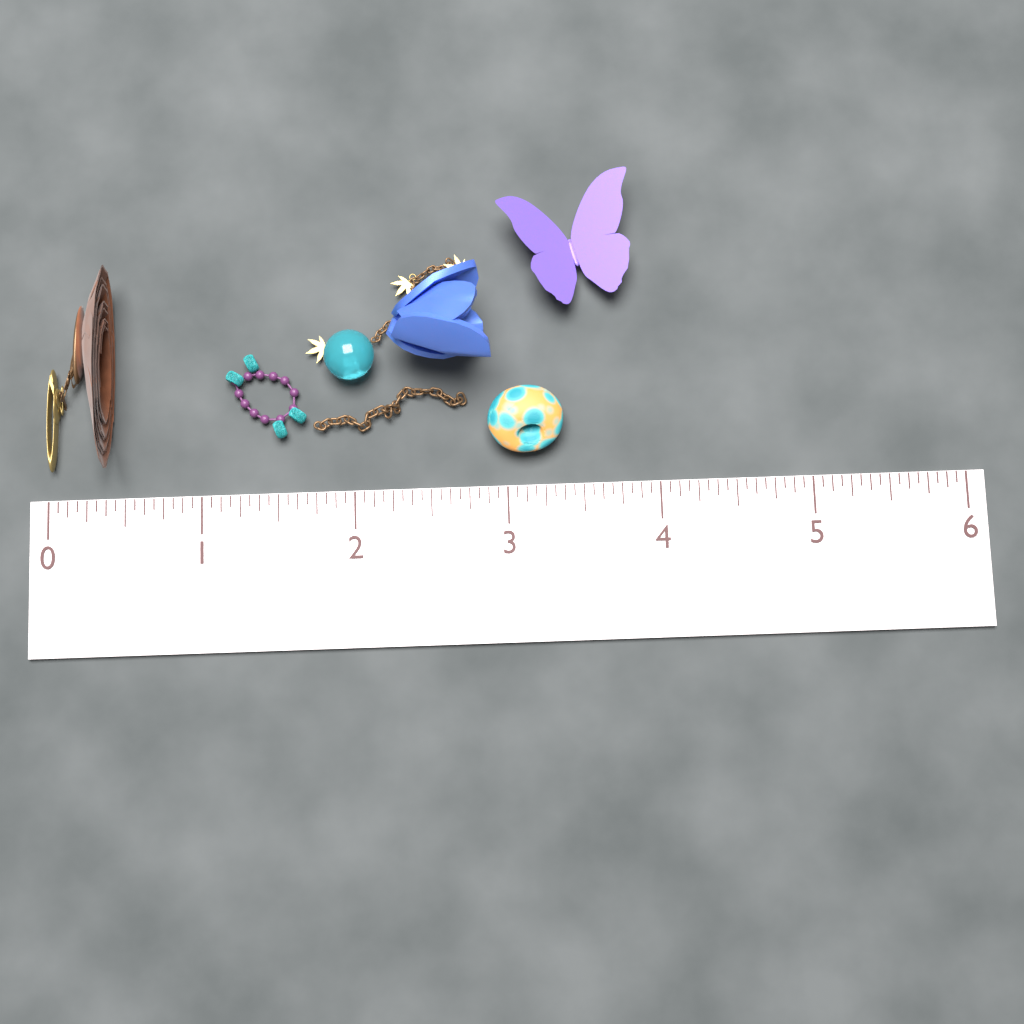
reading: 0.4375 (no unit)
